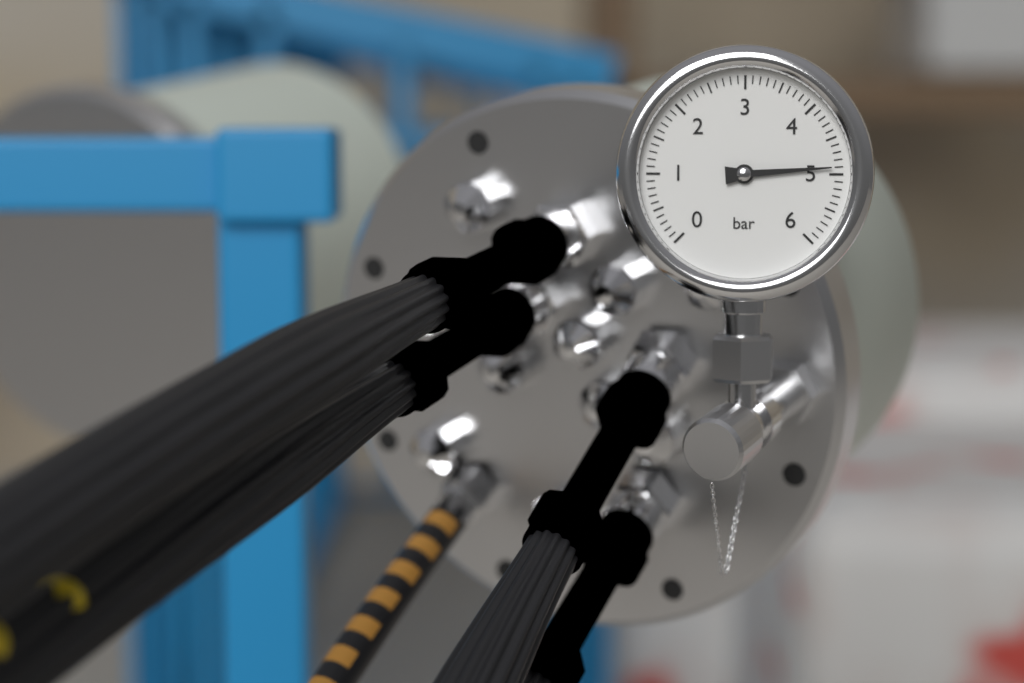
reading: 4.9 bar
